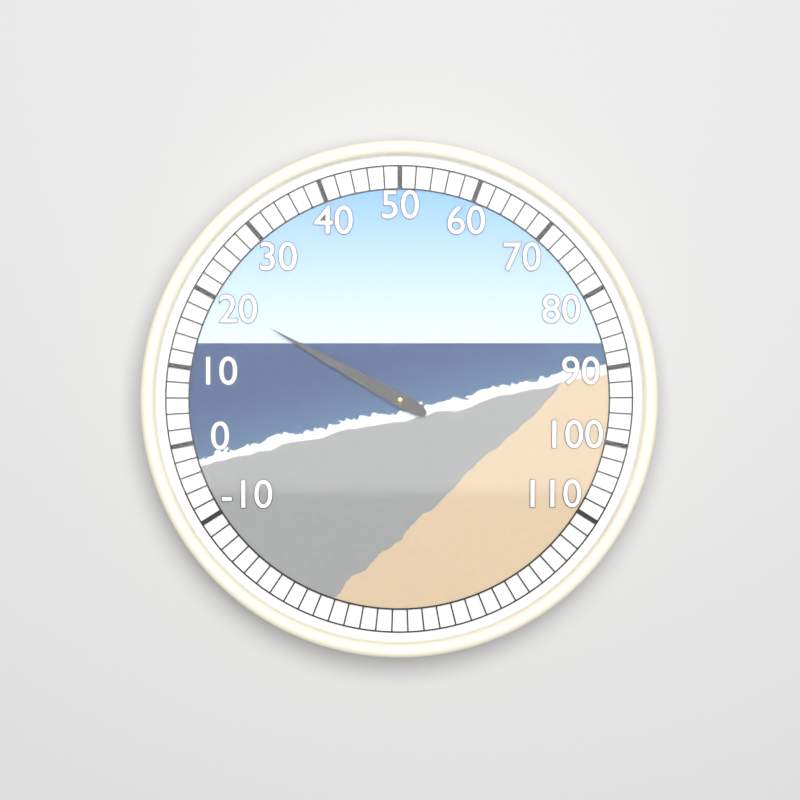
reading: 20 (no unit)
